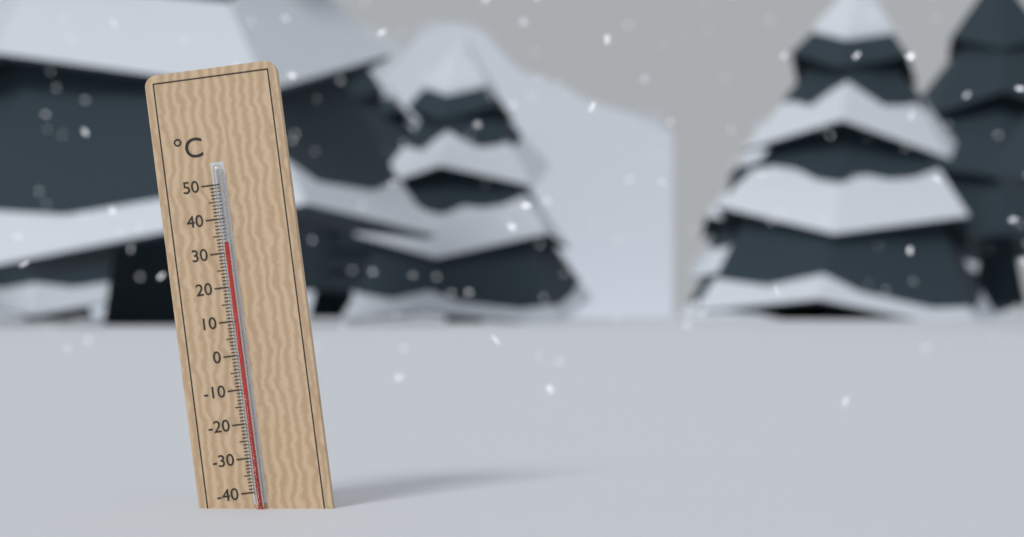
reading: 33 °C
